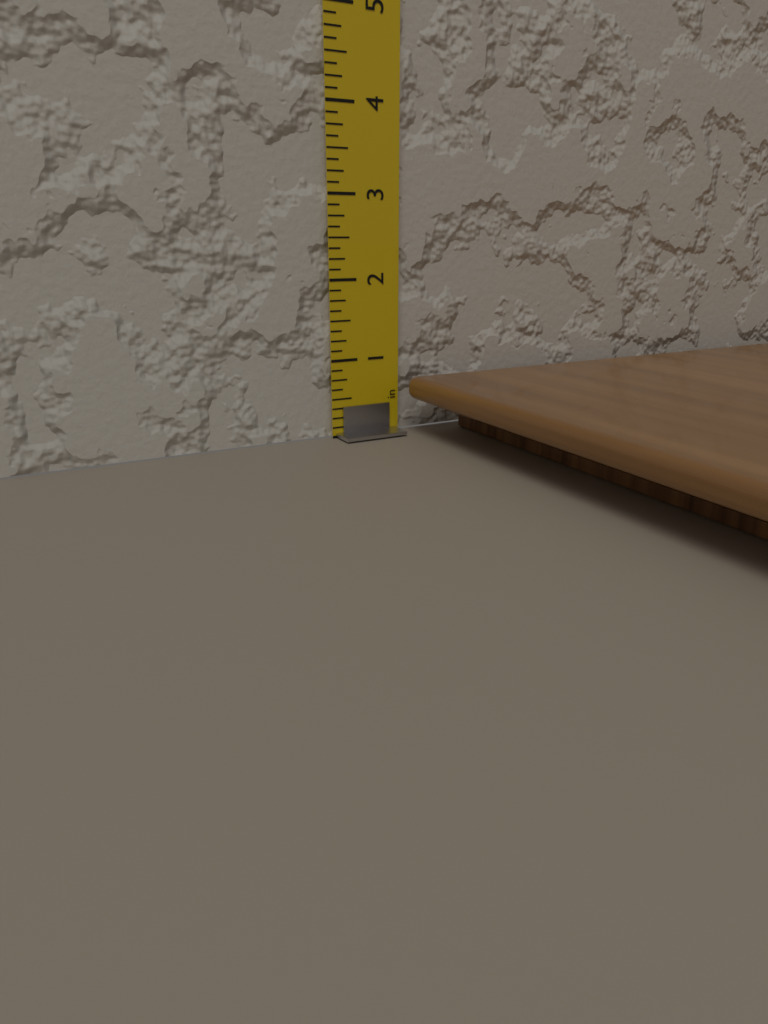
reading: 0.750 in
